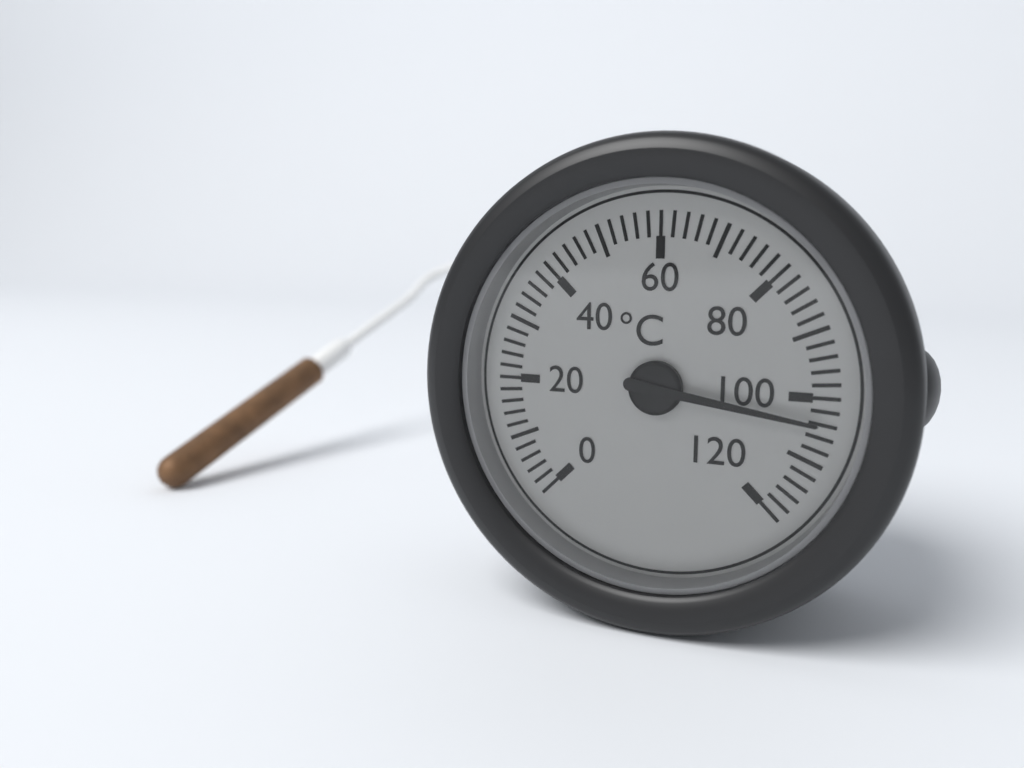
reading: 104 °C
